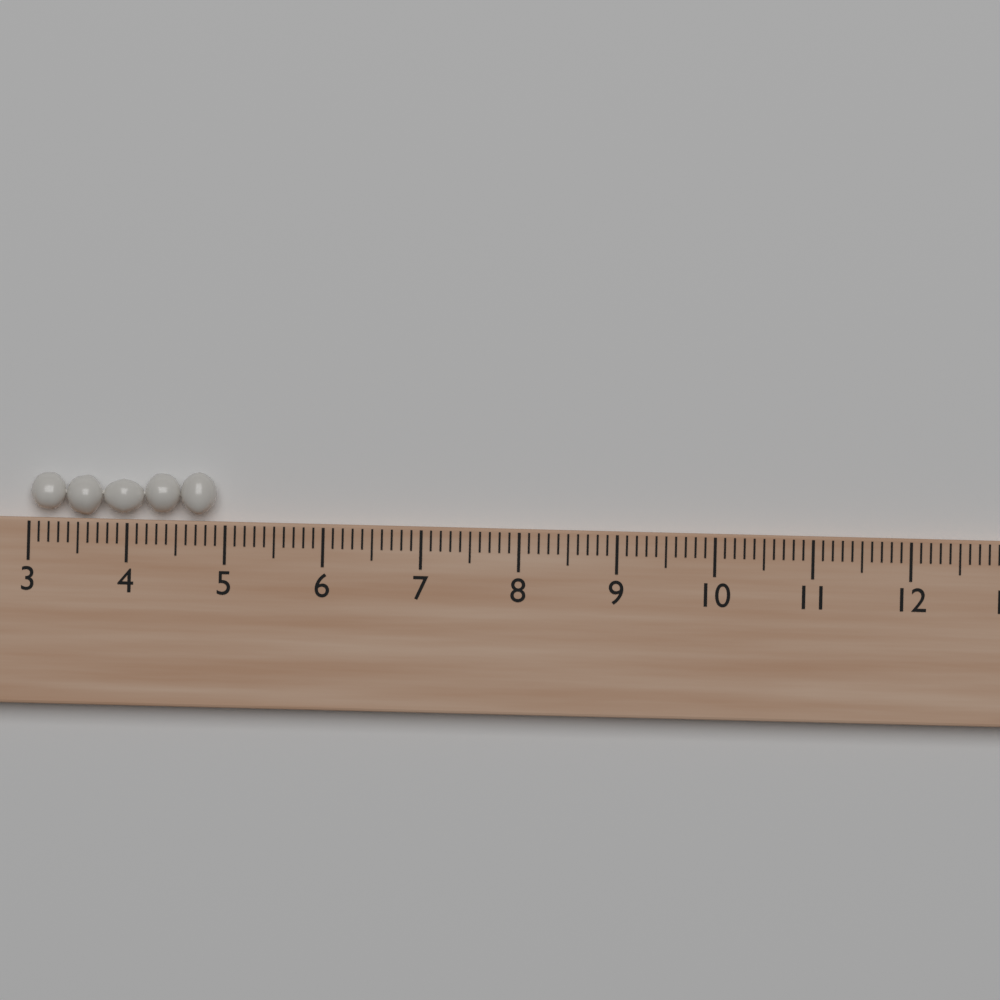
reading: 4.9 (no unit)
